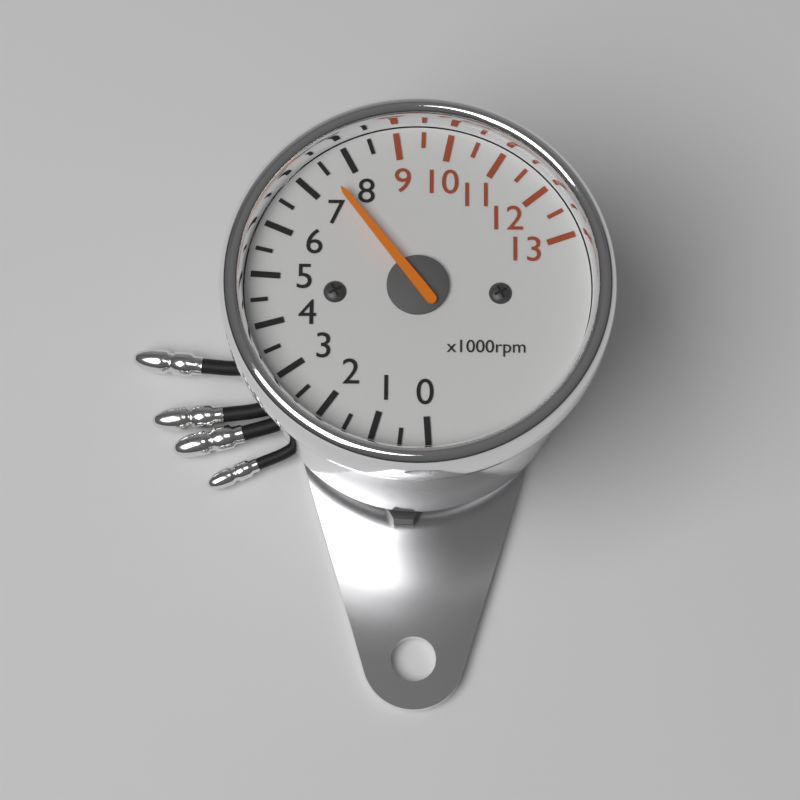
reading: 7500 rpm
